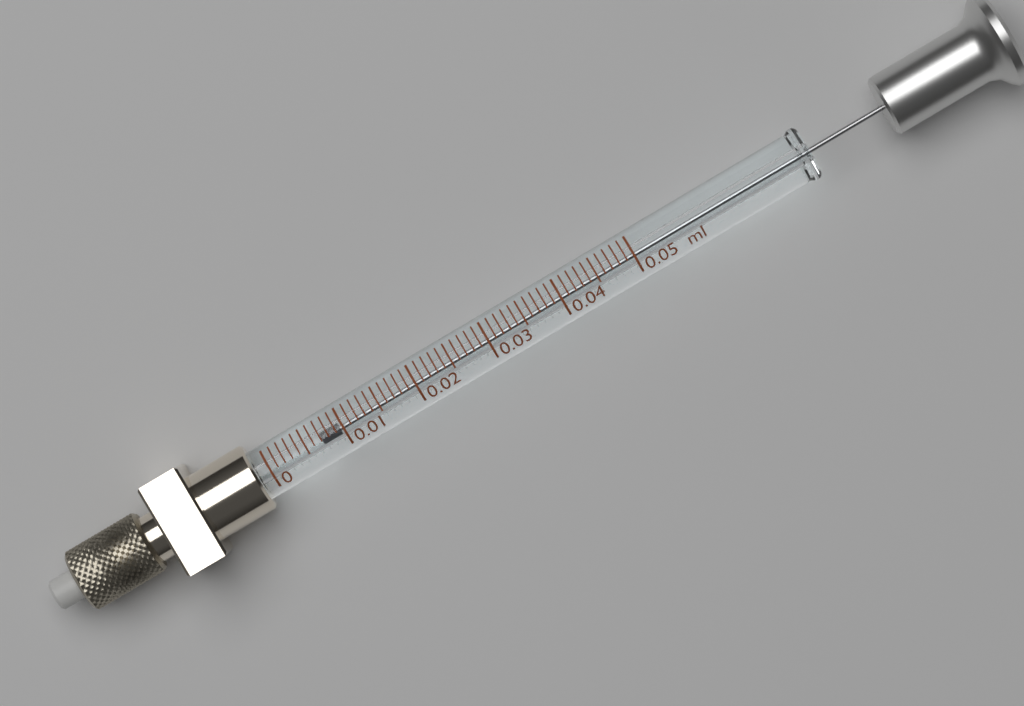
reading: 0.007 ml
